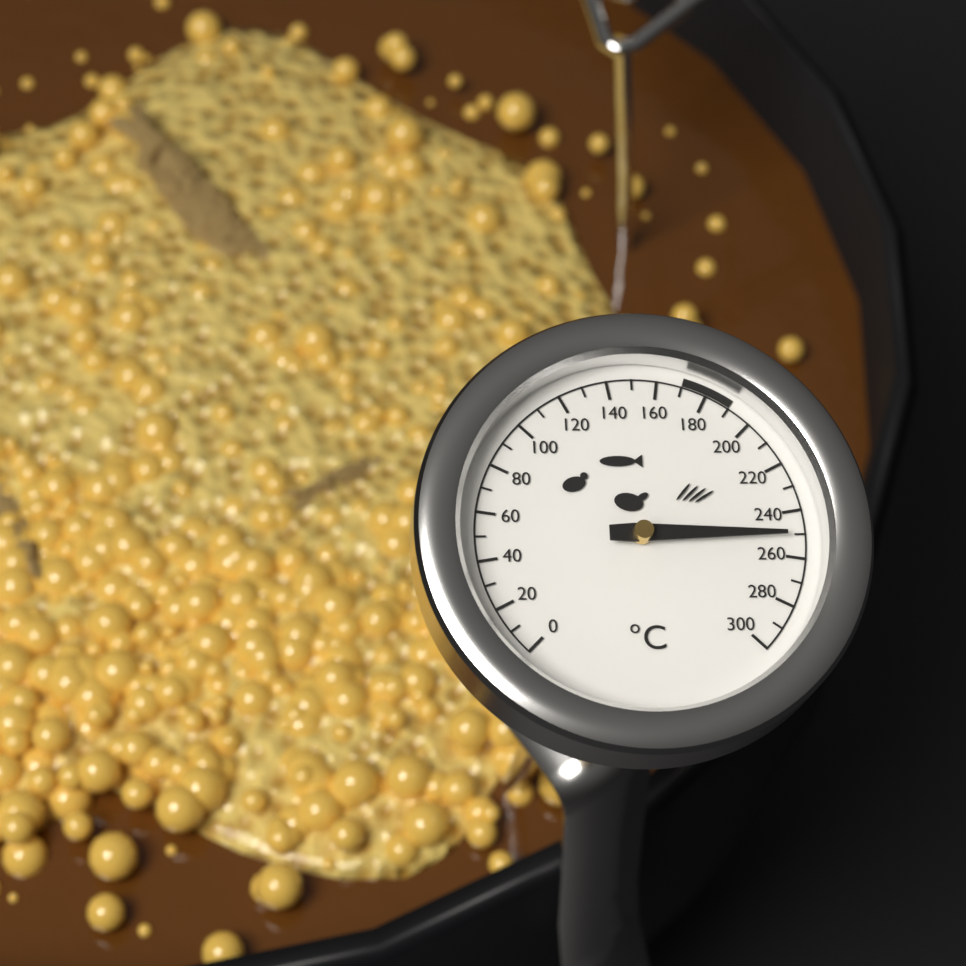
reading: 250 °C
